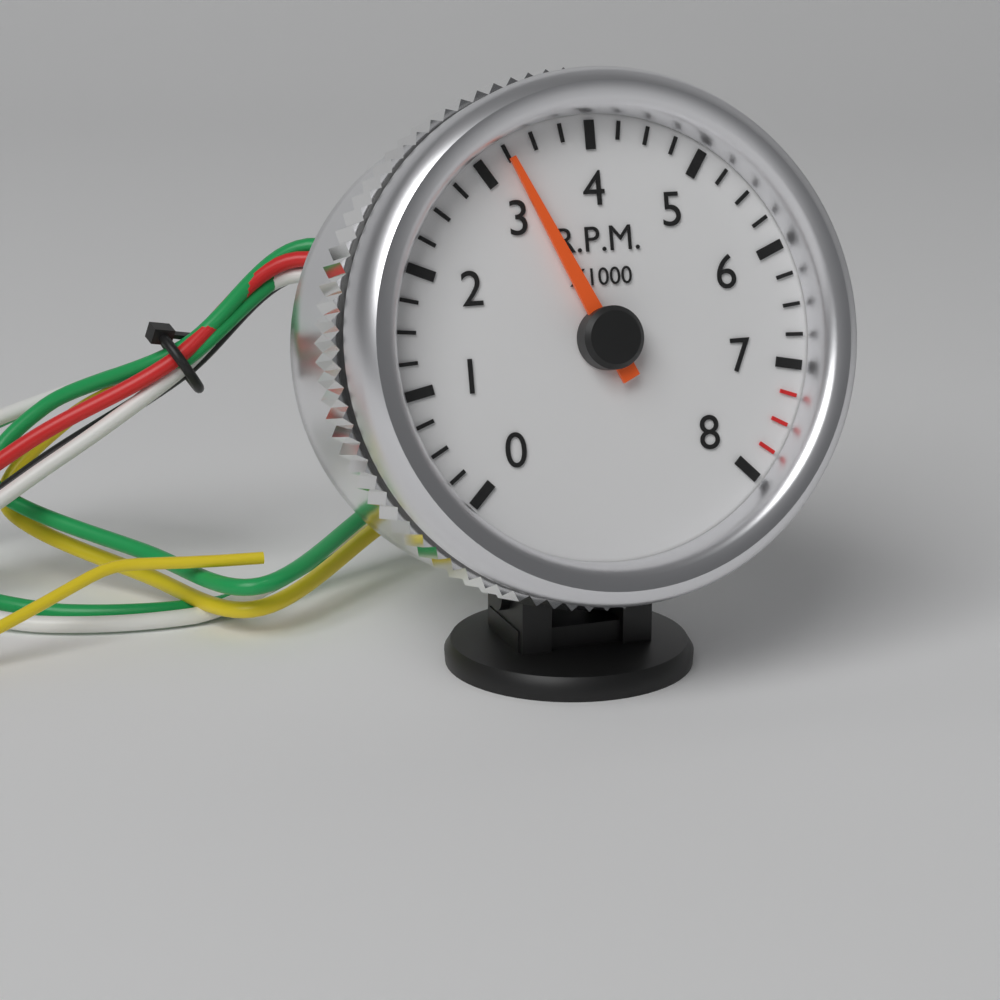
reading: 3250 RPM
